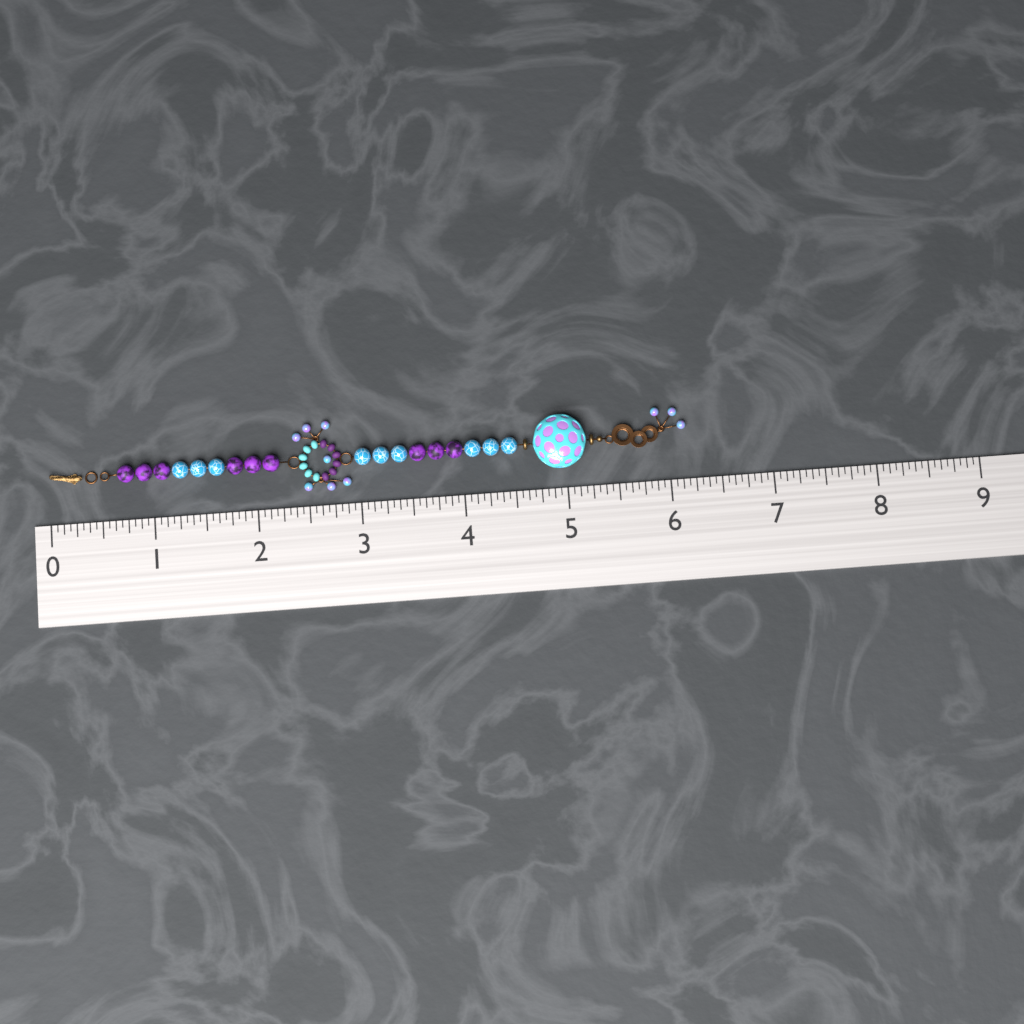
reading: 6.1875 (no unit)
